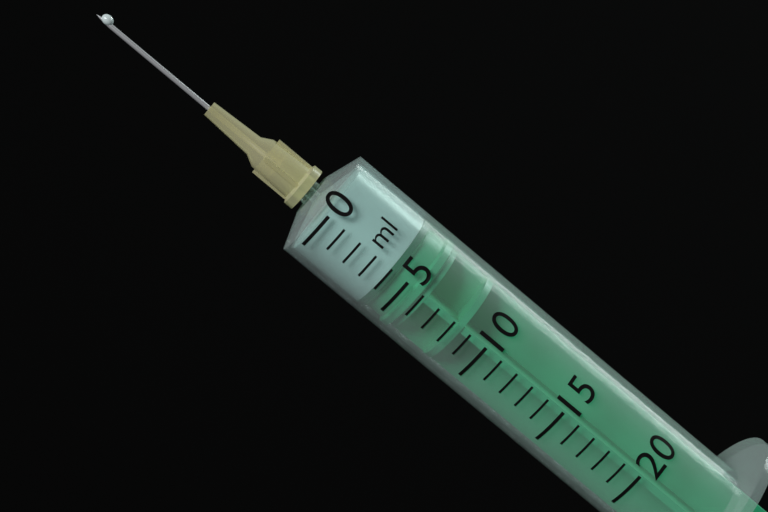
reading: 4 ml
